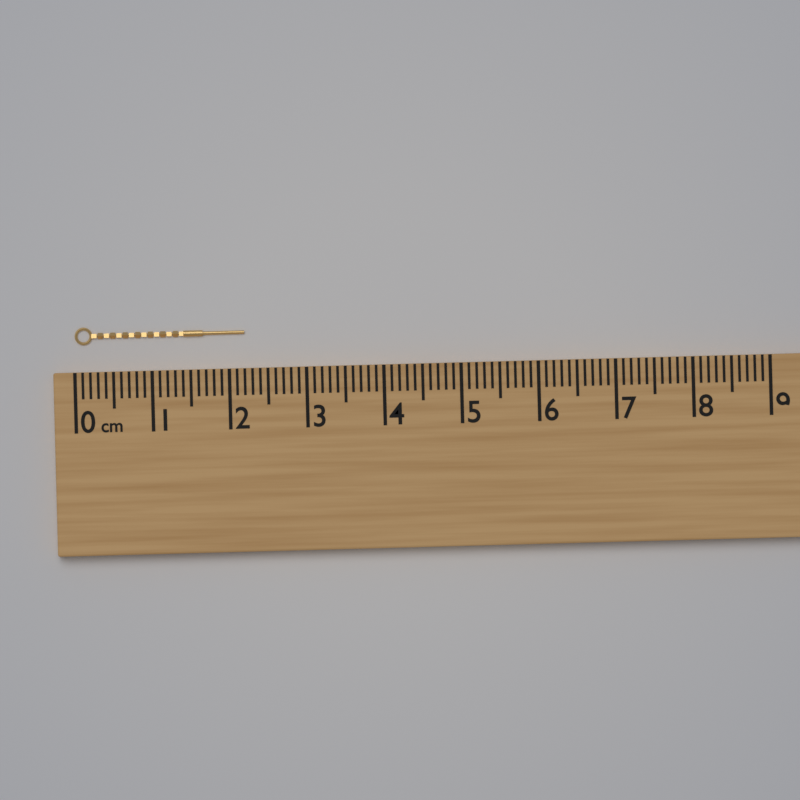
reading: 2.2 cm
